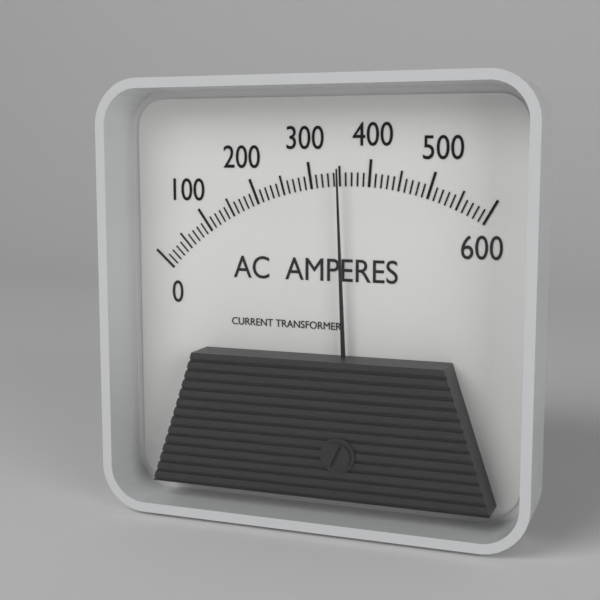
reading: 350 A
